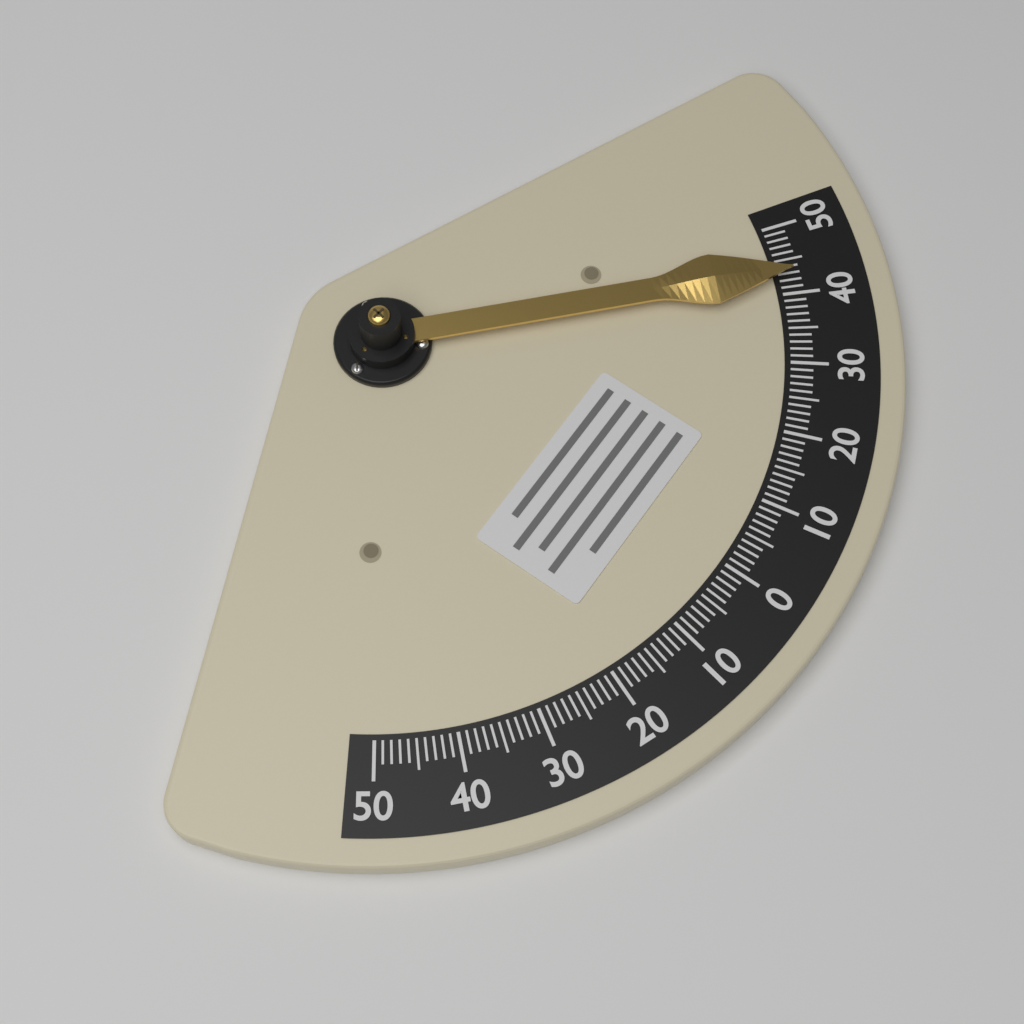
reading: 43 (no unit)
